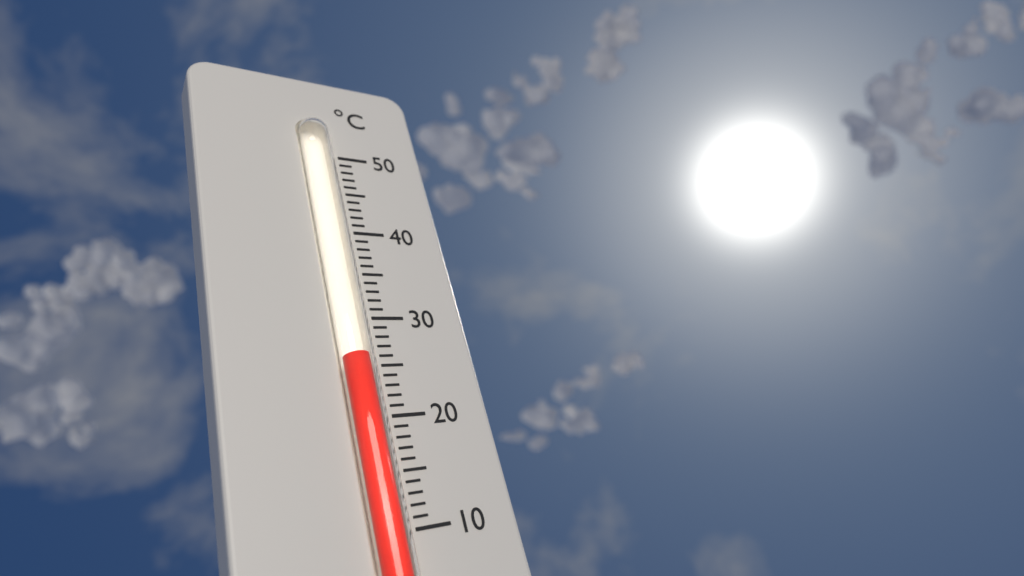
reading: 26 °C
